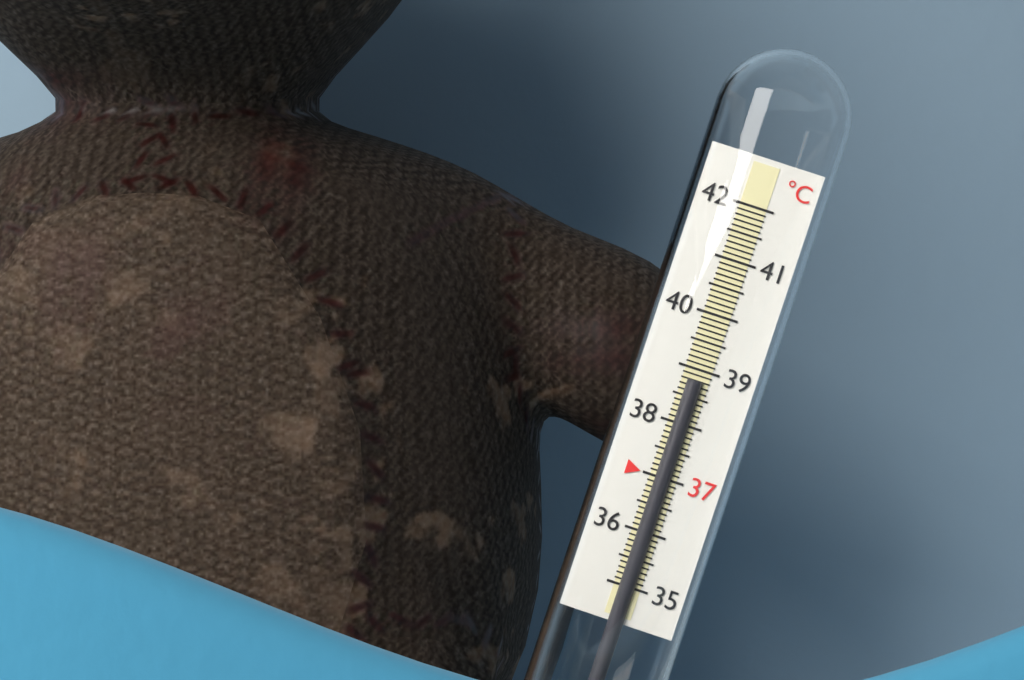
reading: 38.8 °C
